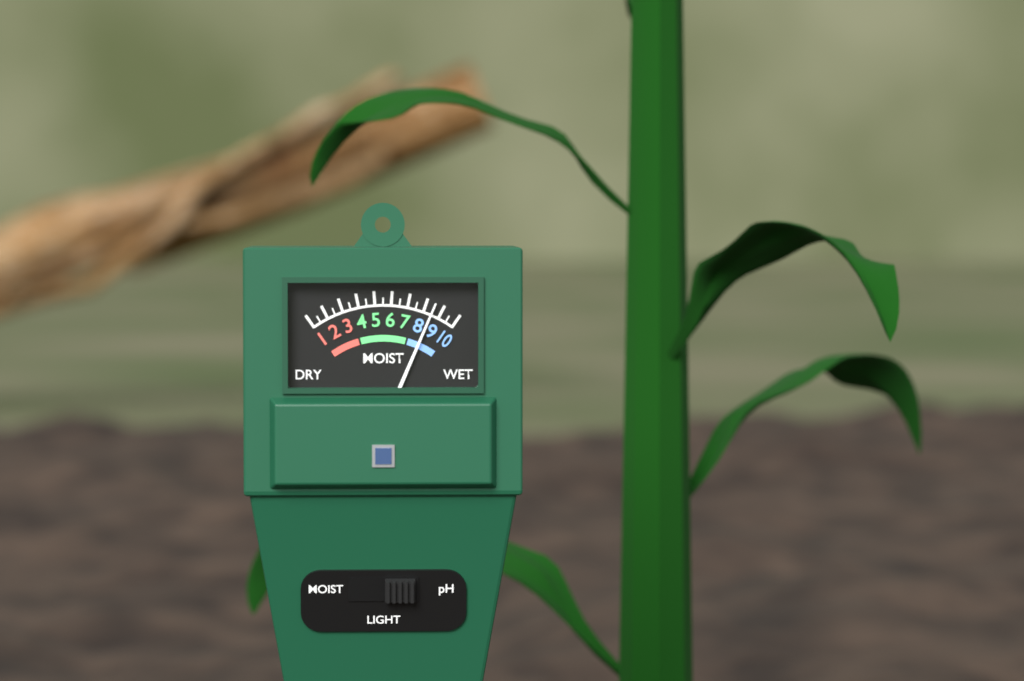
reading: 8.5 (no unit)
